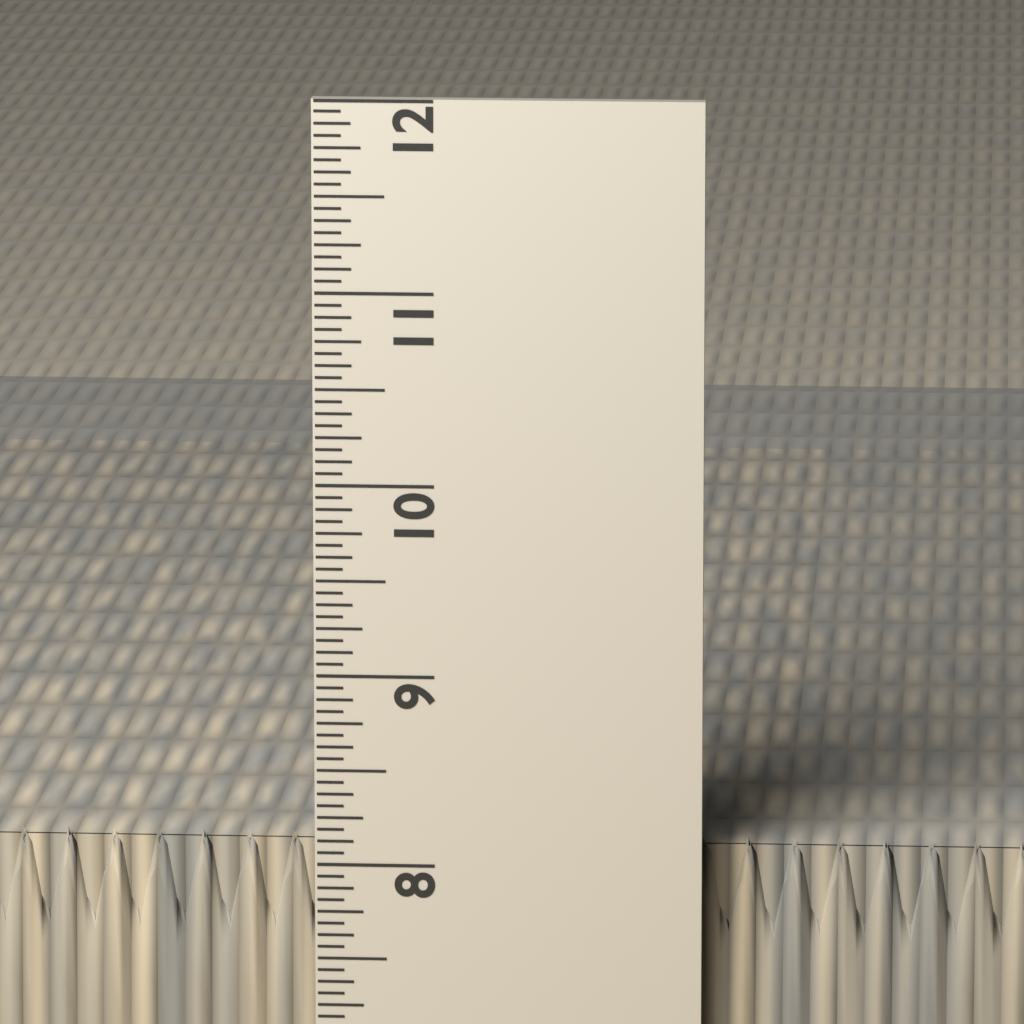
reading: 8.1250 in
